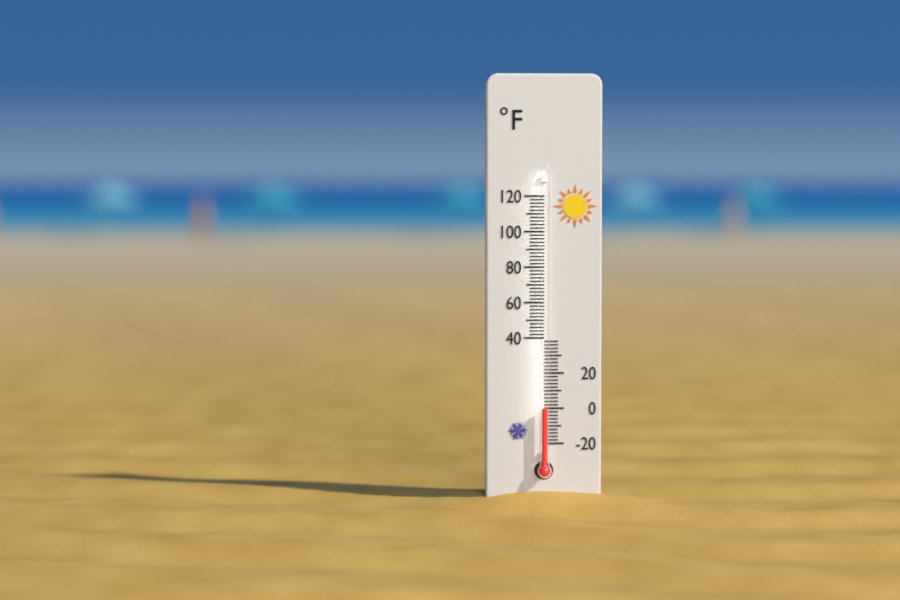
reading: 0 °F
